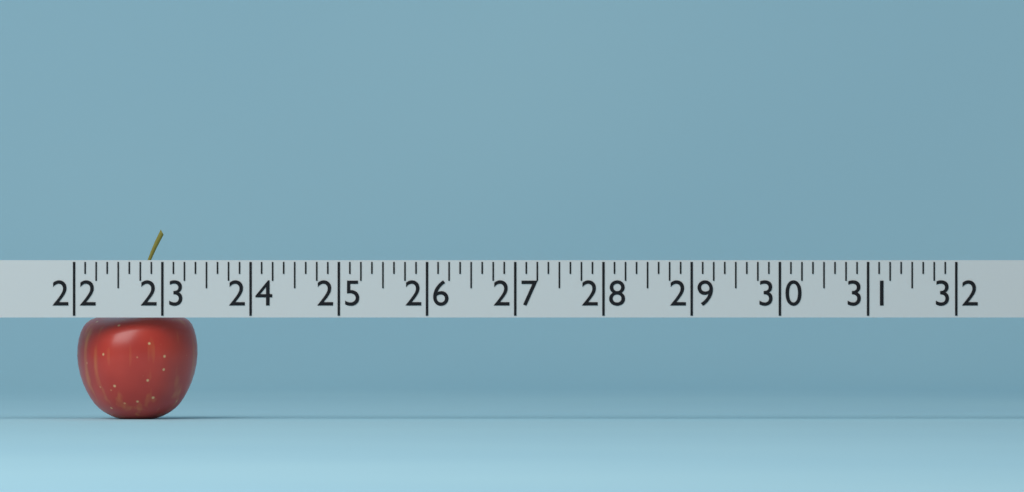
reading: 23.375 (no unit)
